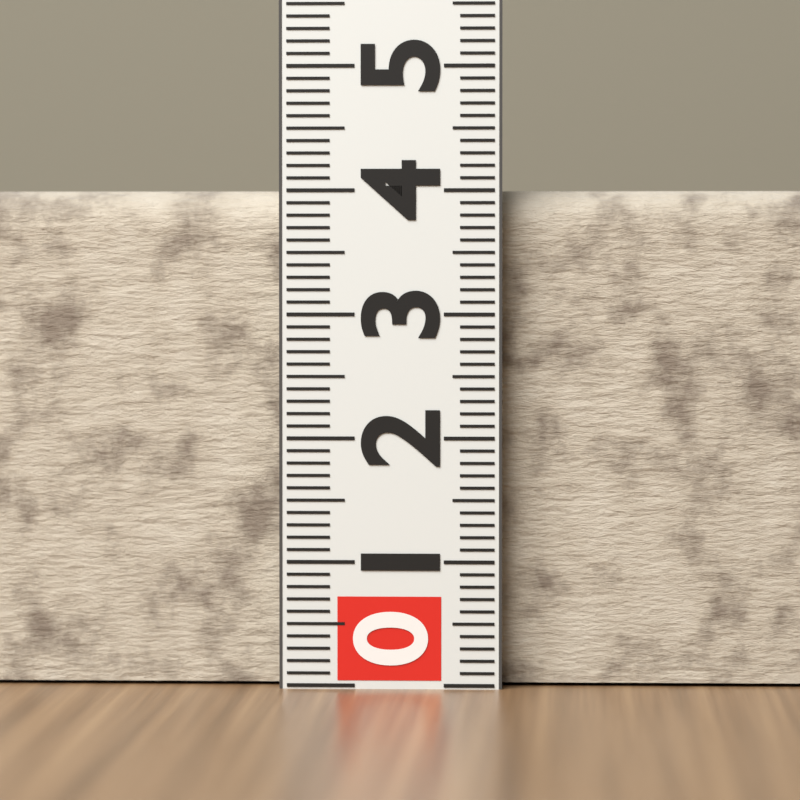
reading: 4.0 (no unit)
